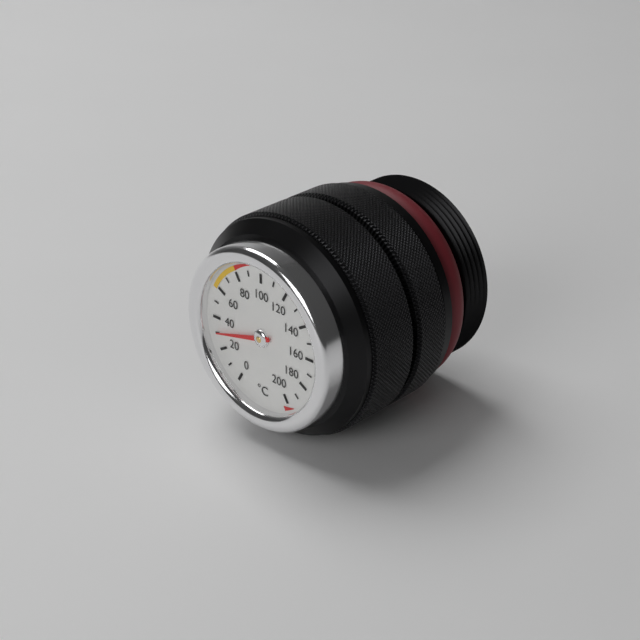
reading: 30 °C
